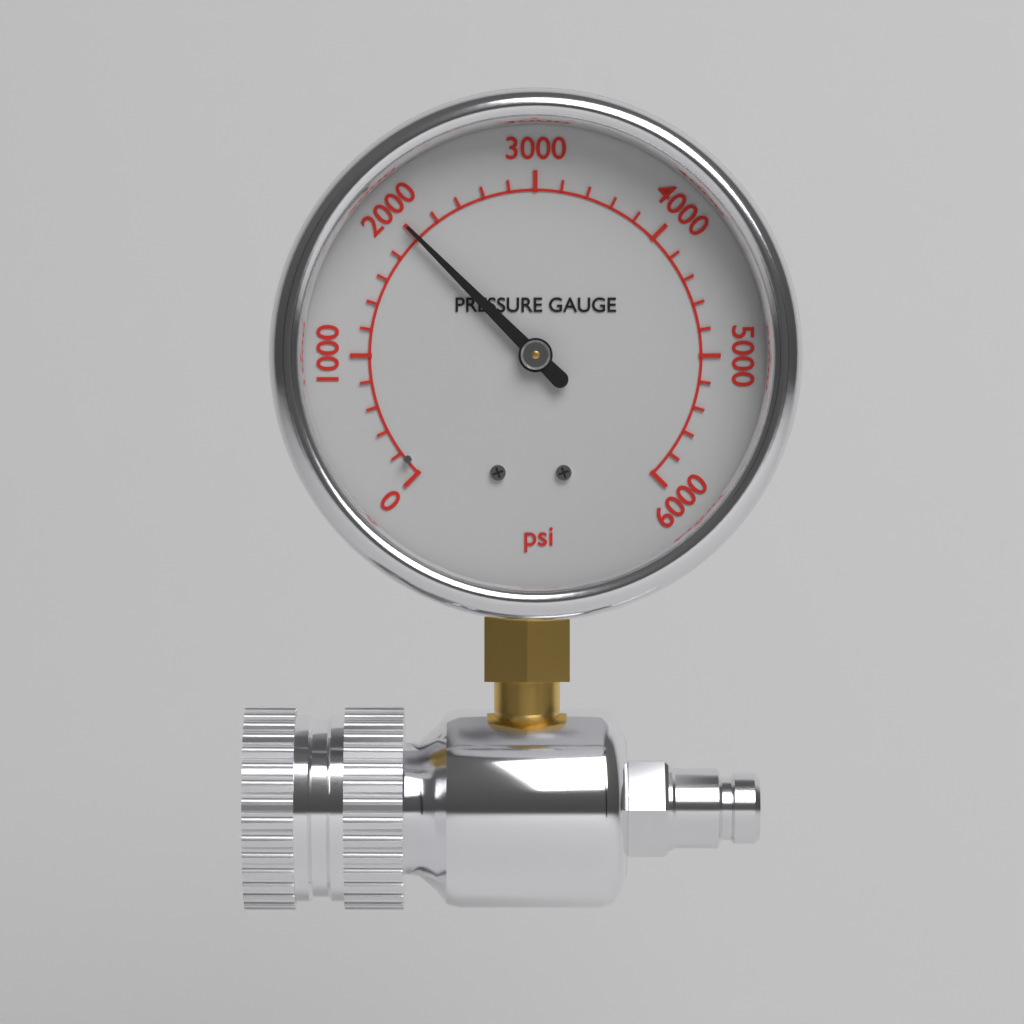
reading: 2000 psi
